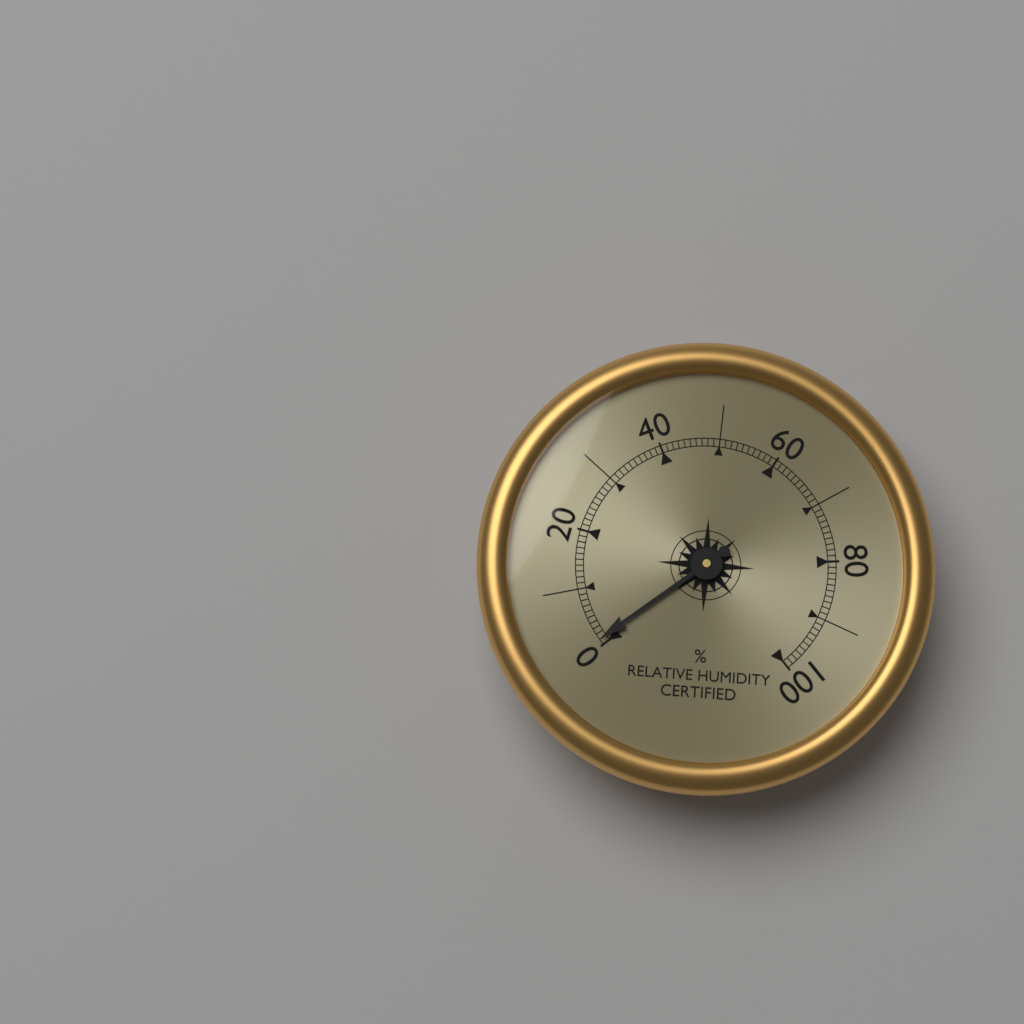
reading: 1 %
